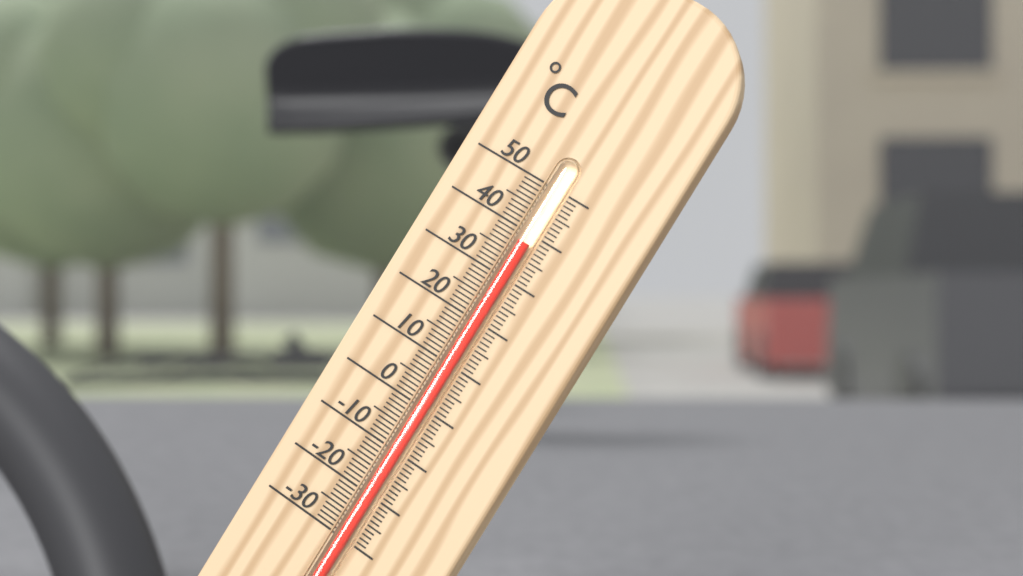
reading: 38 °C
